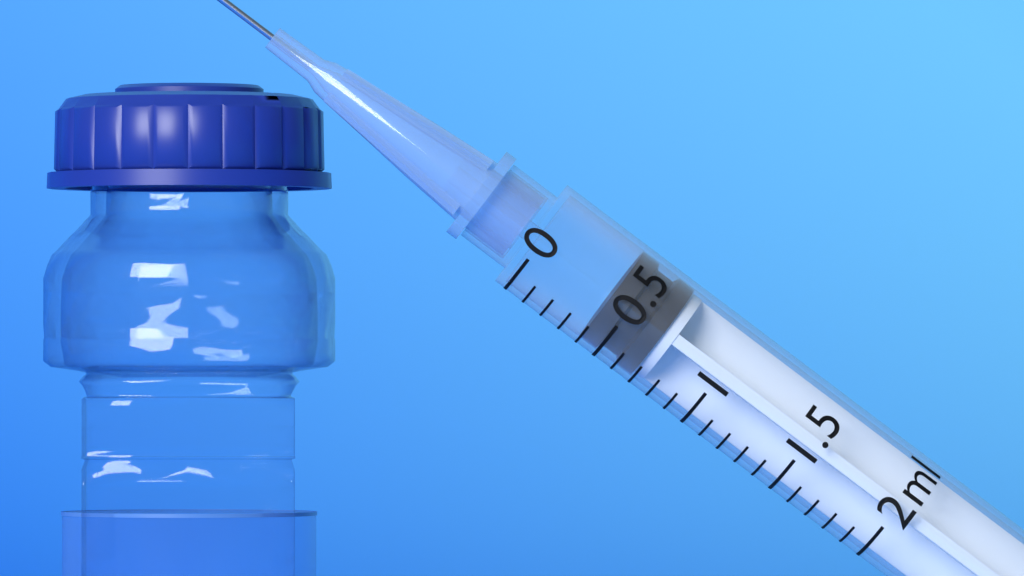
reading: 0.4 ml
